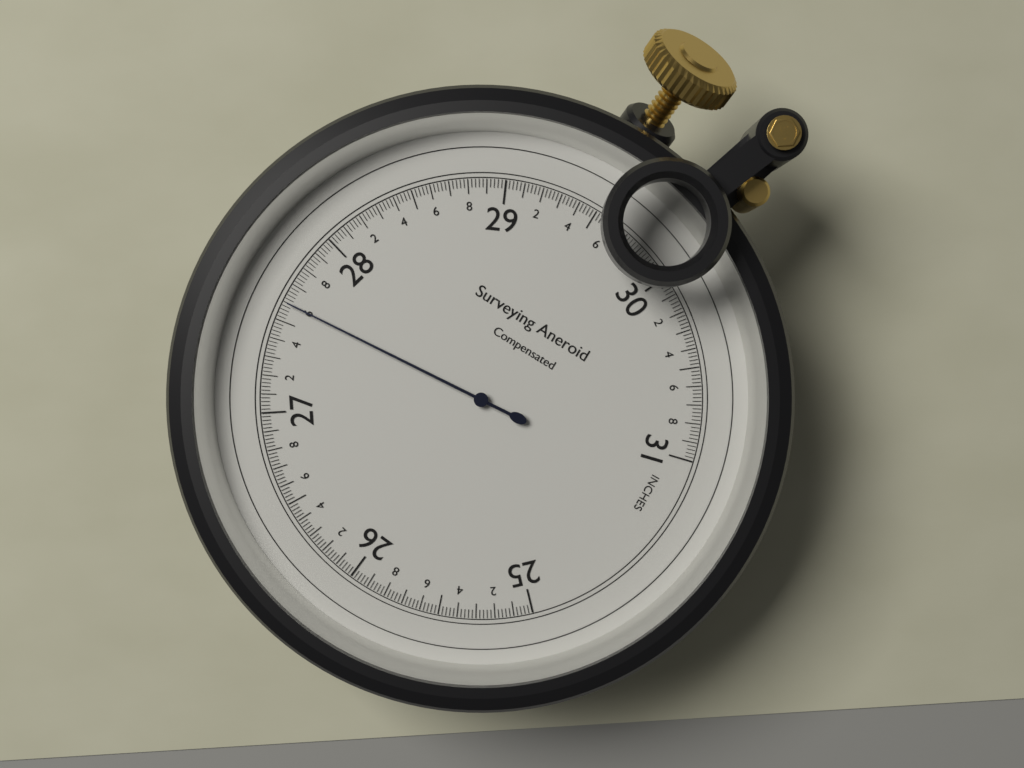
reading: 27.60 inches
